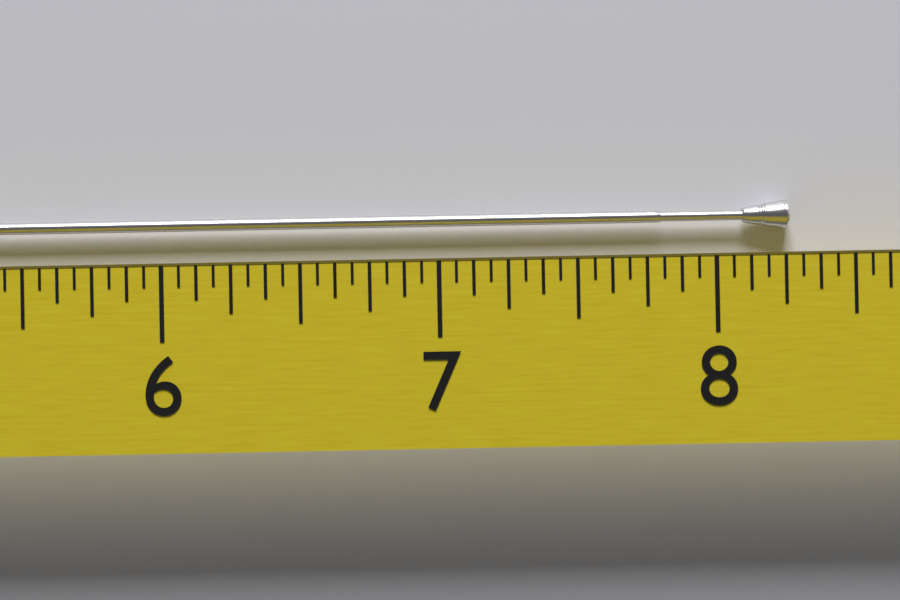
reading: 8.3125 (no unit)
